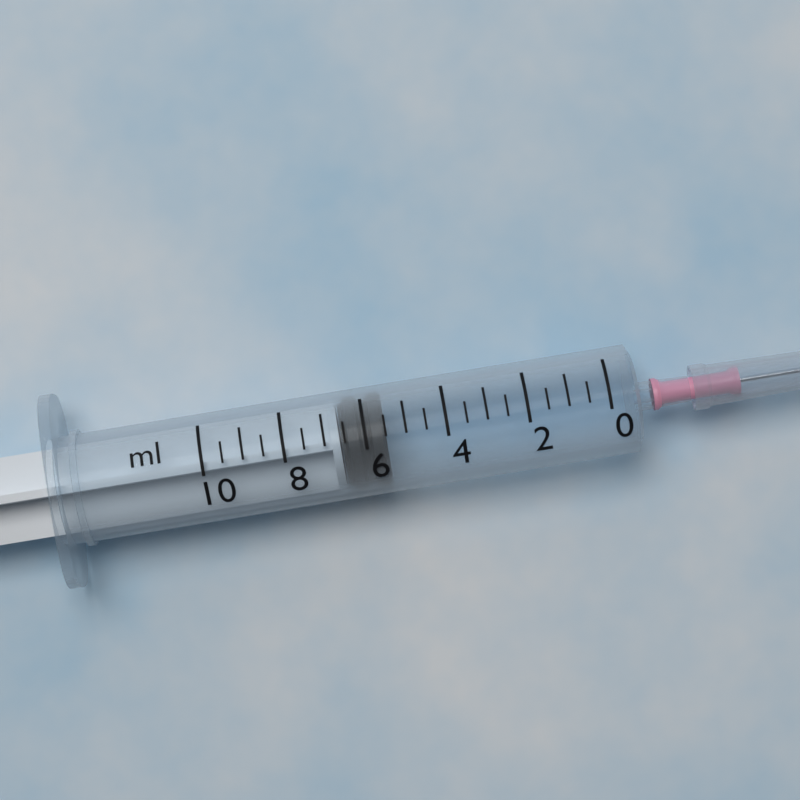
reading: 5.5 ml
